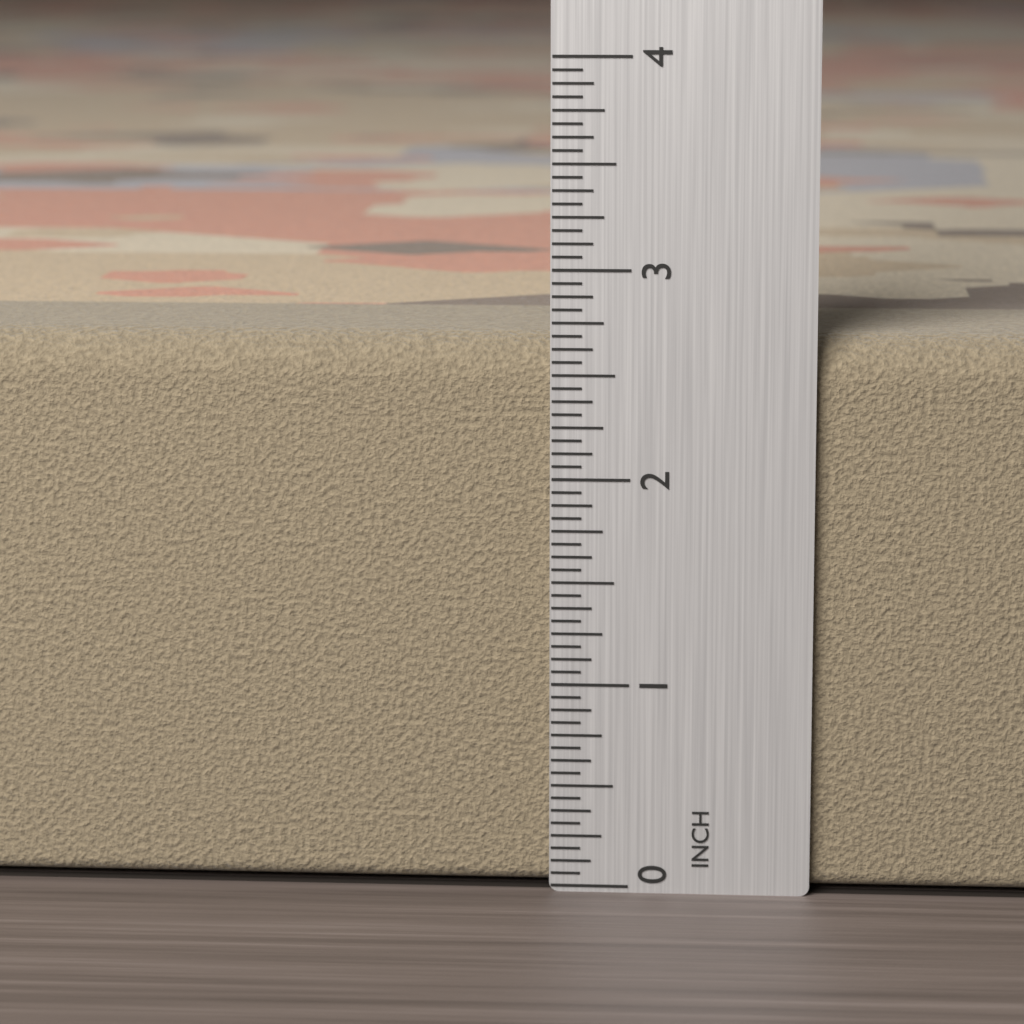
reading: 2.6875 in
